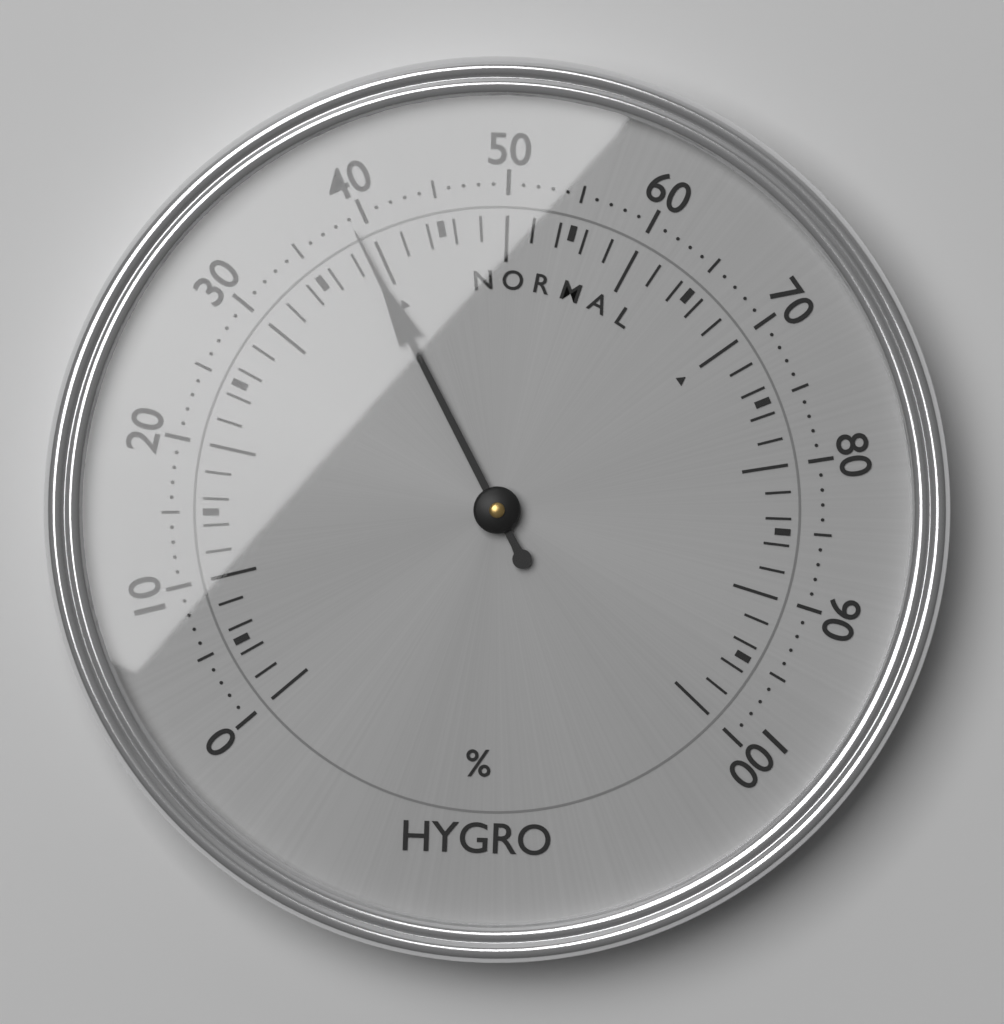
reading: 39 %
